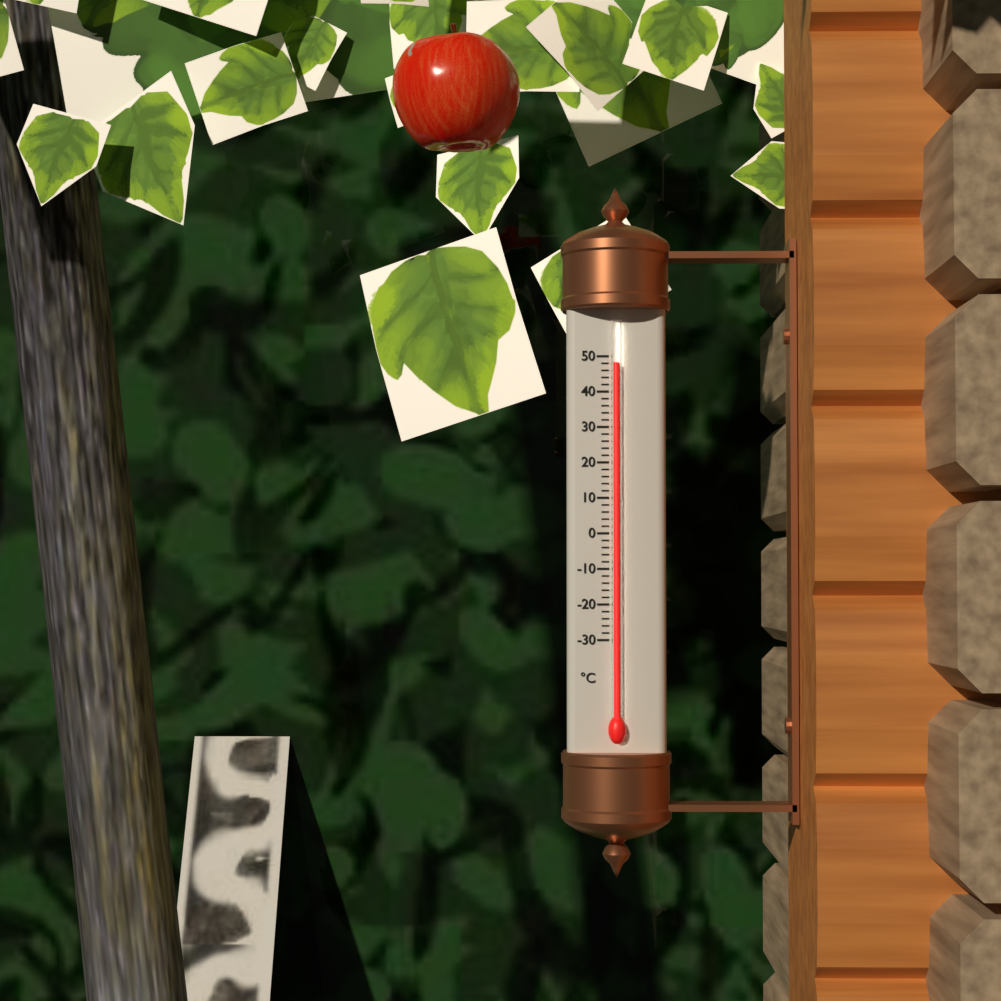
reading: 48 °C
